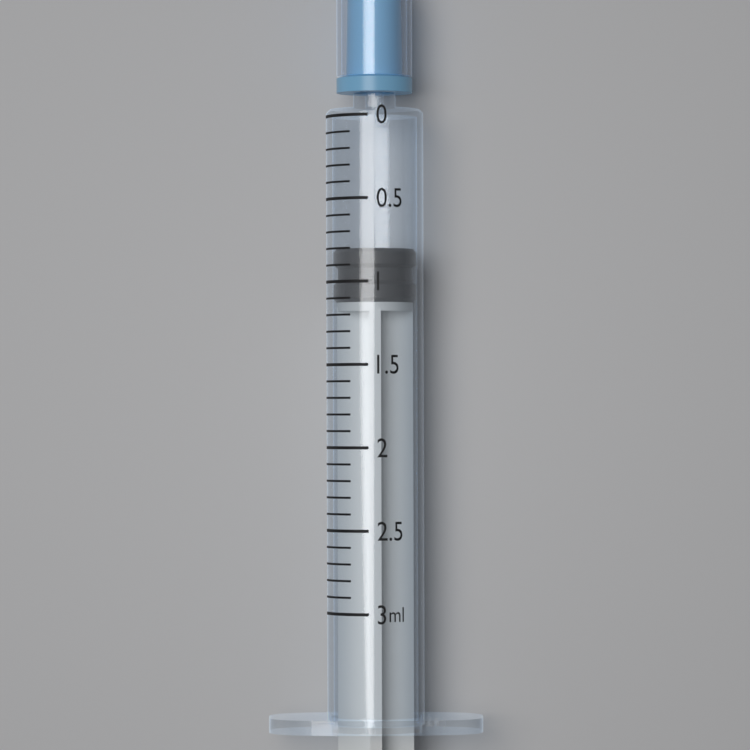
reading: 0.8 ml
